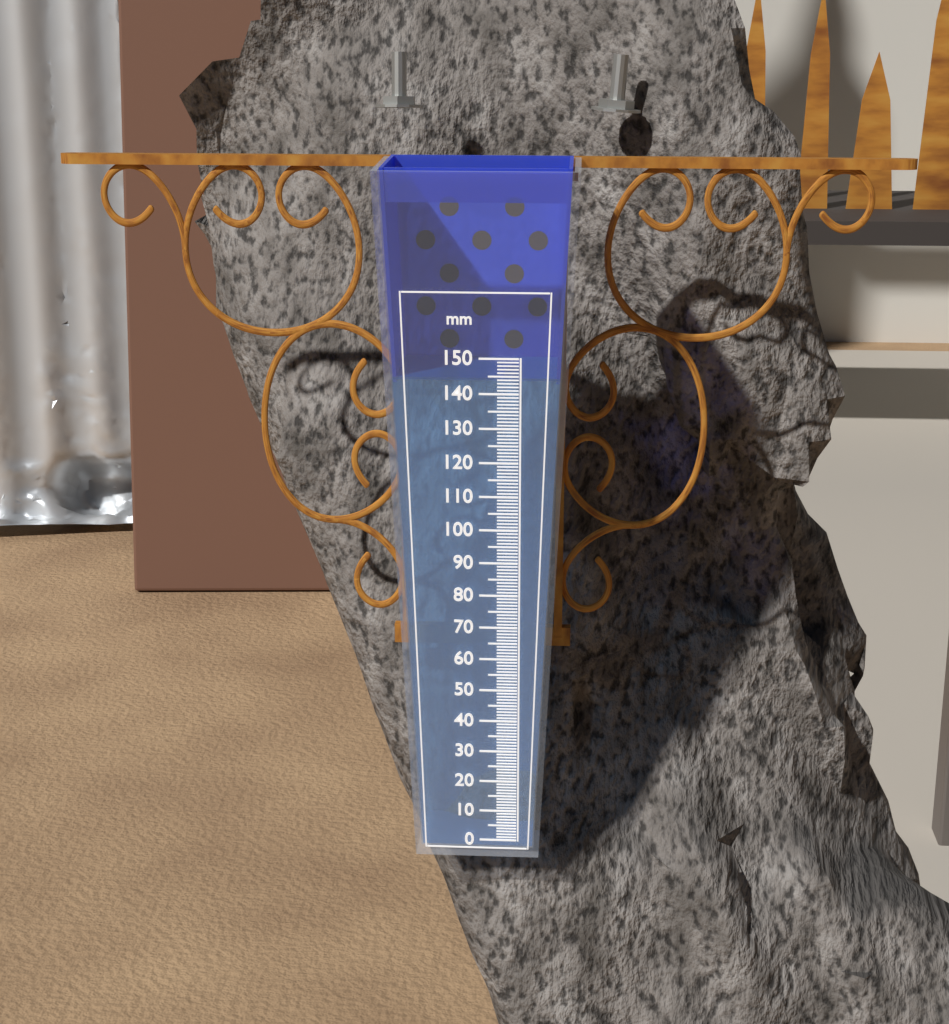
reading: 144 mm
